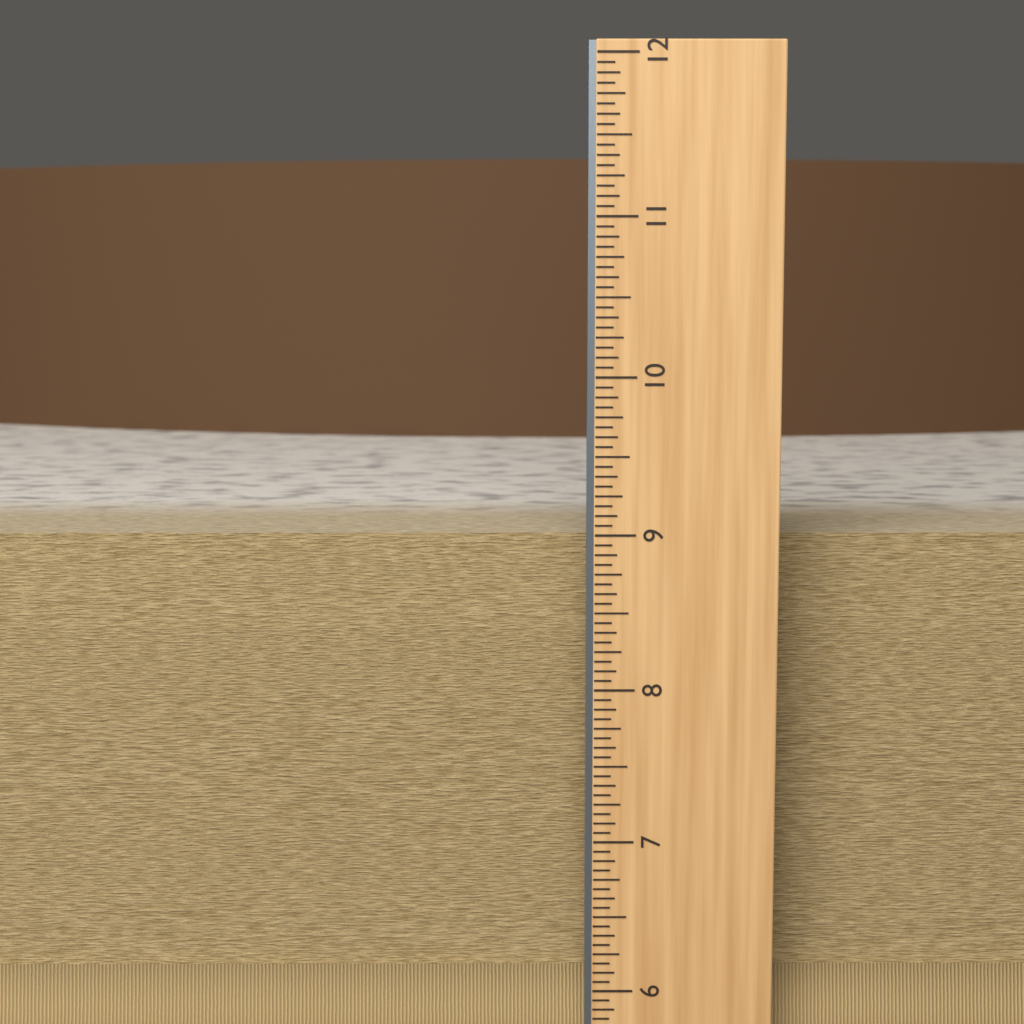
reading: 8.9375 in
